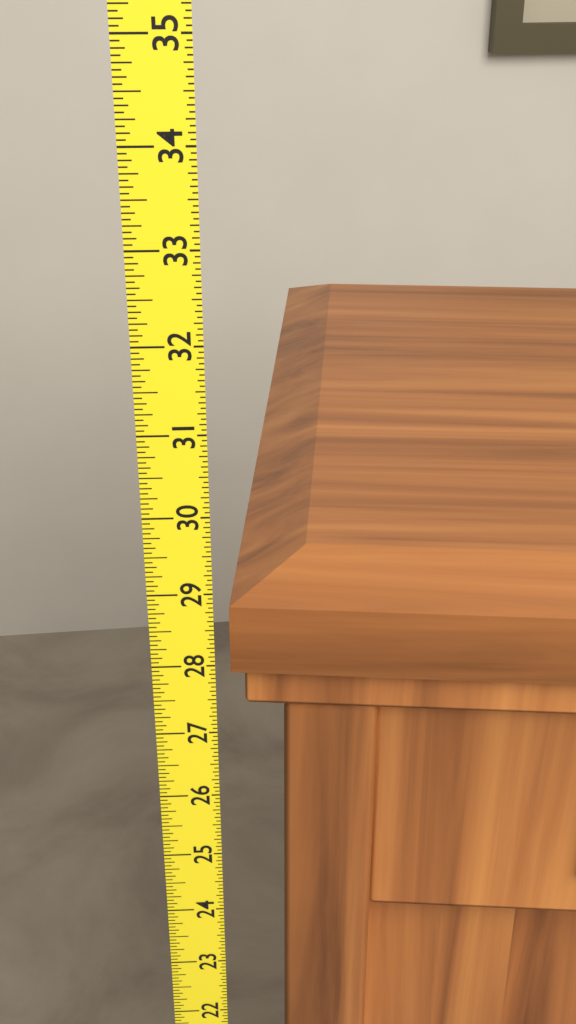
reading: 29.0000 (no unit)
